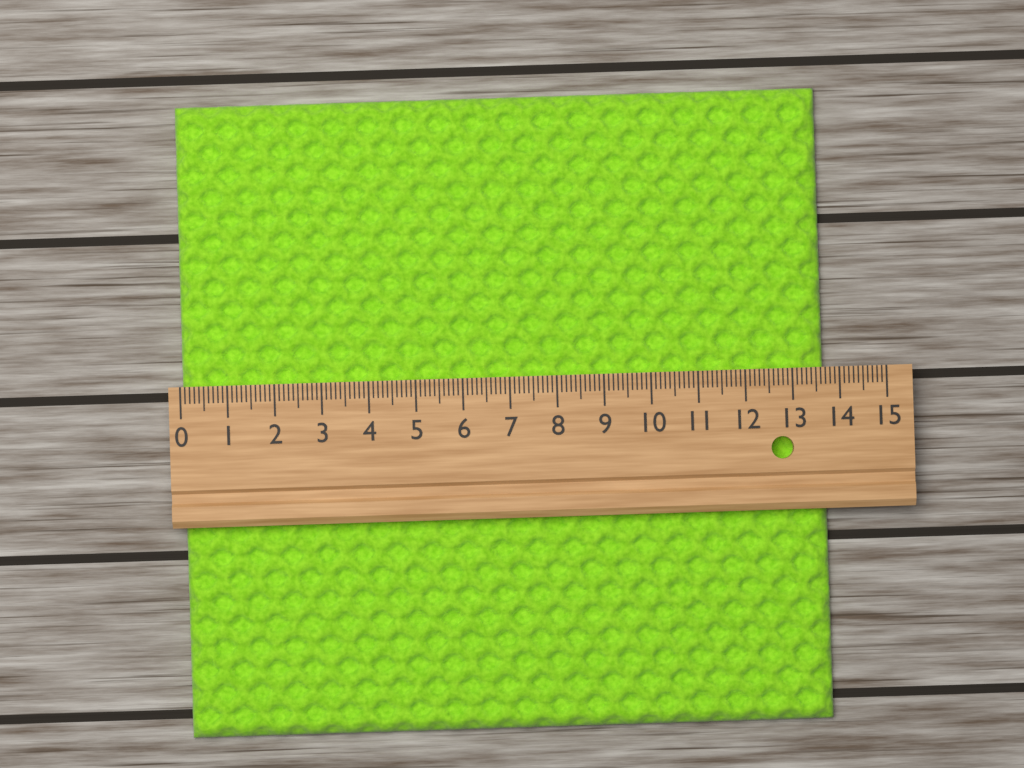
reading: 13.7 (no unit)
